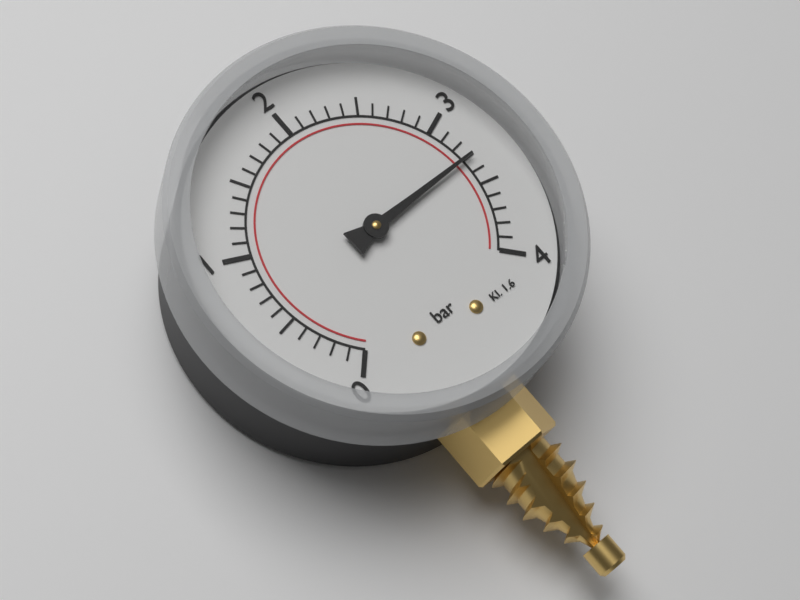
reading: 3.3 bar
